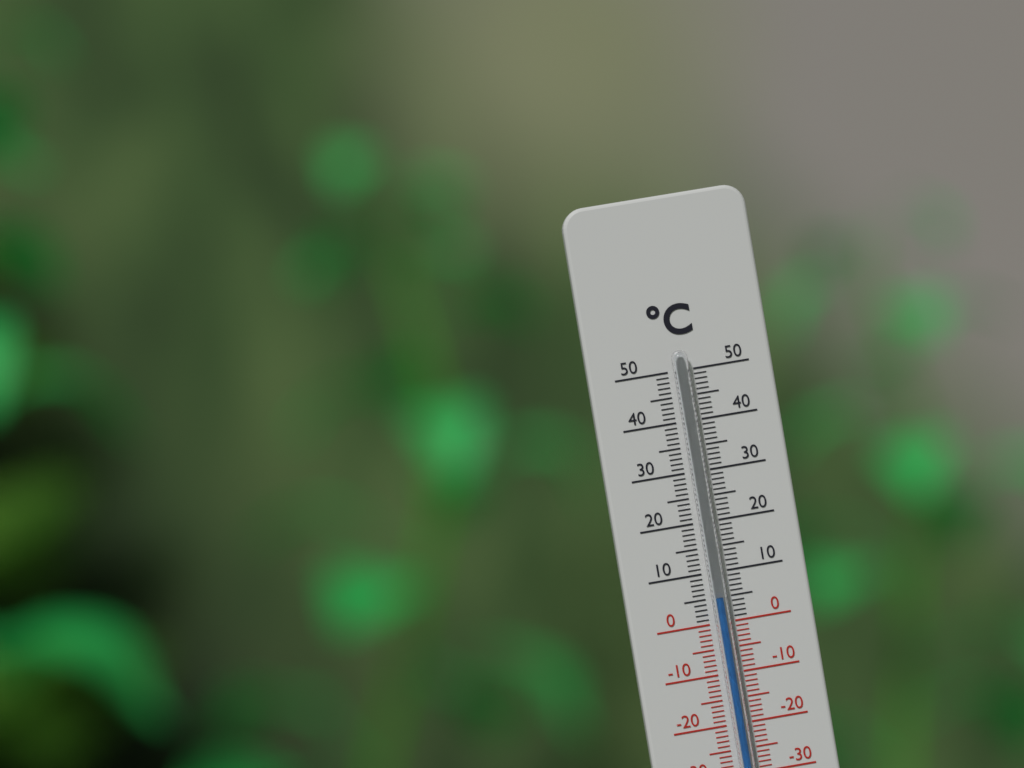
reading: 5 °C
